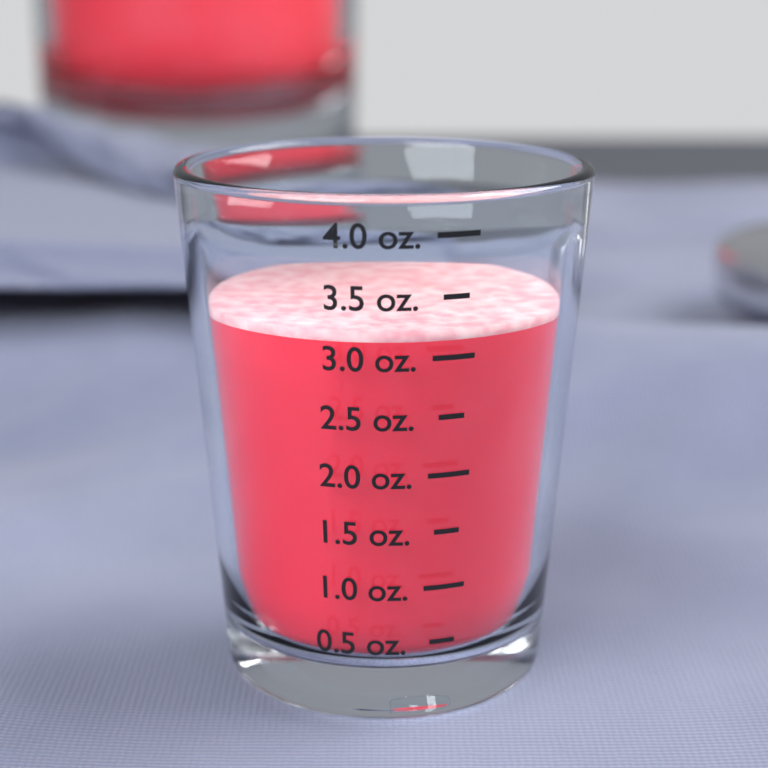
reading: 3.2 oz
